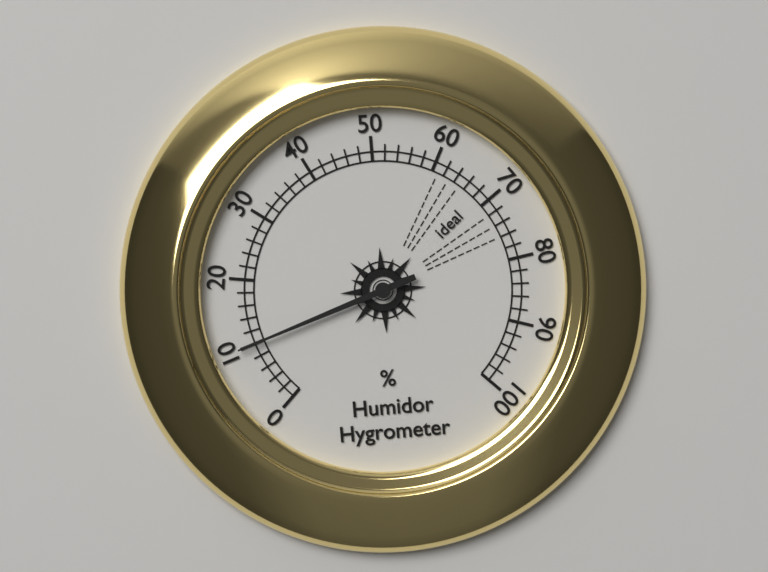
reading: 10 %
